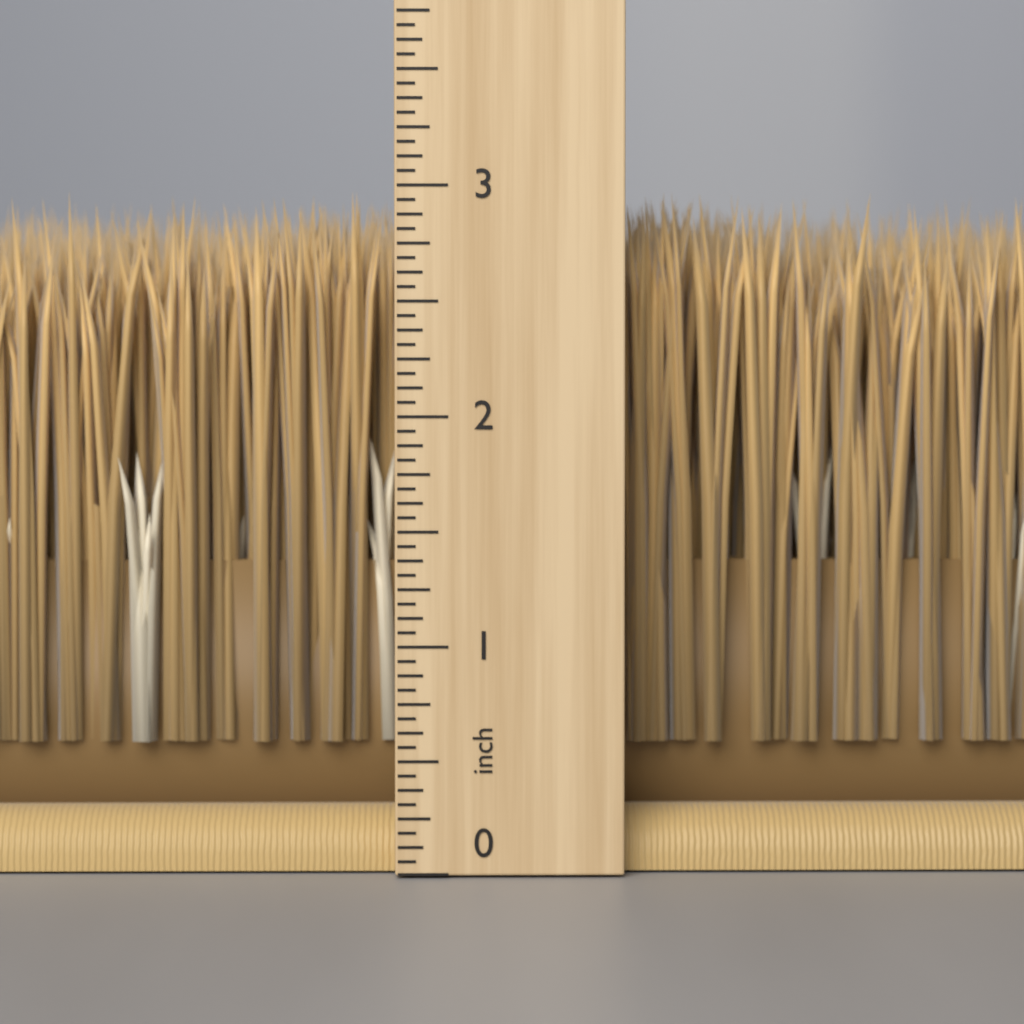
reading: 3.0000 inch
